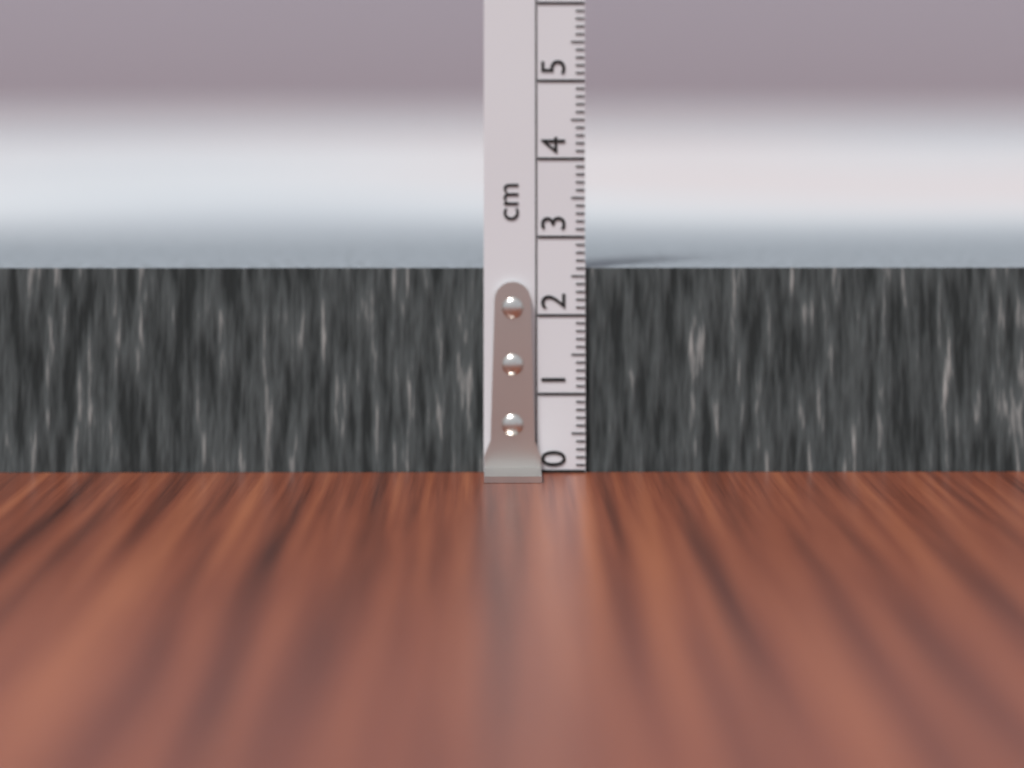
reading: 2.6 cm
